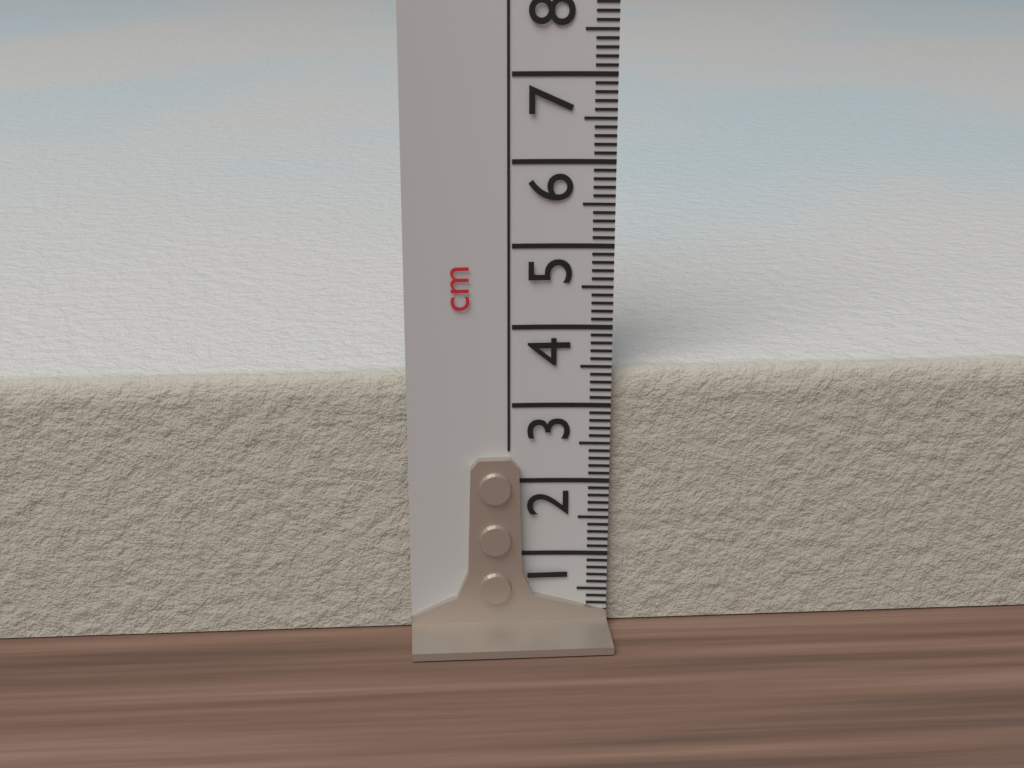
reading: 3.4 cm
